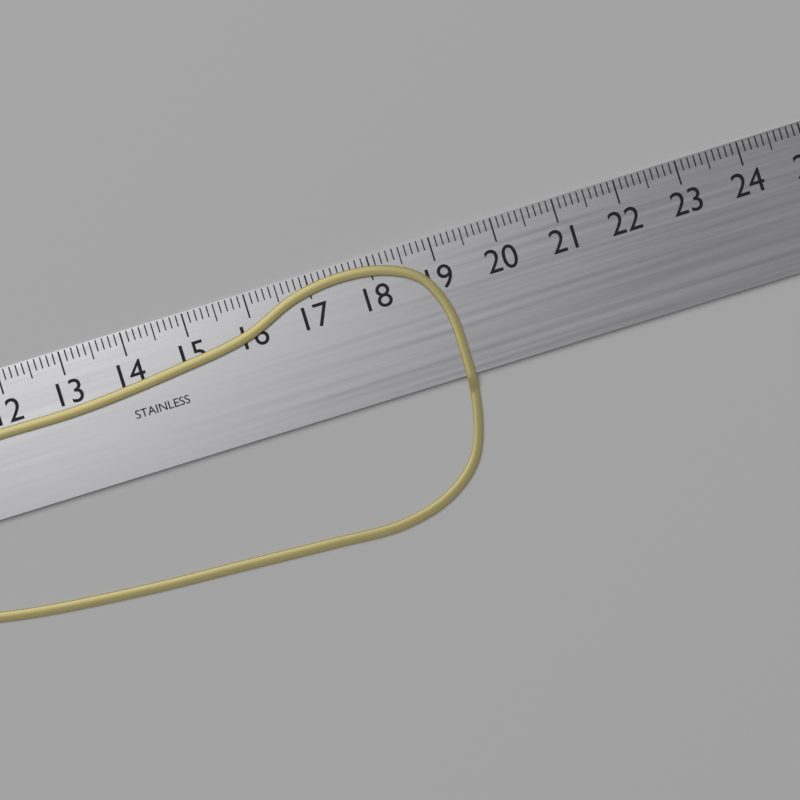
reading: 19.1 cm
